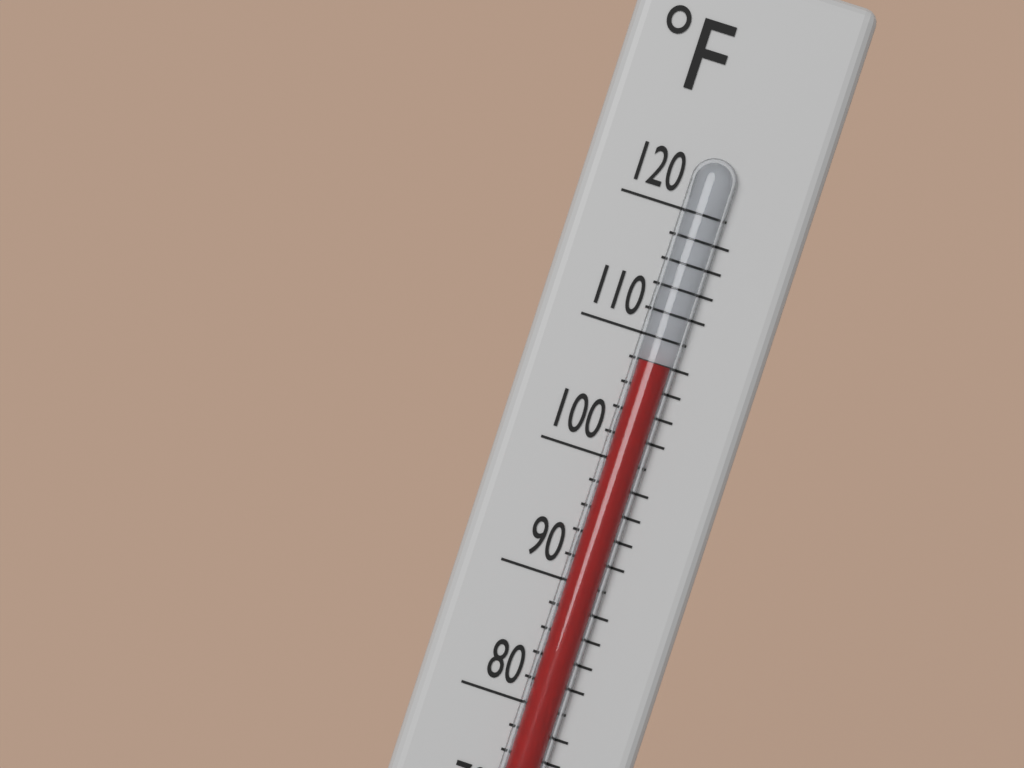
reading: 108 °F
